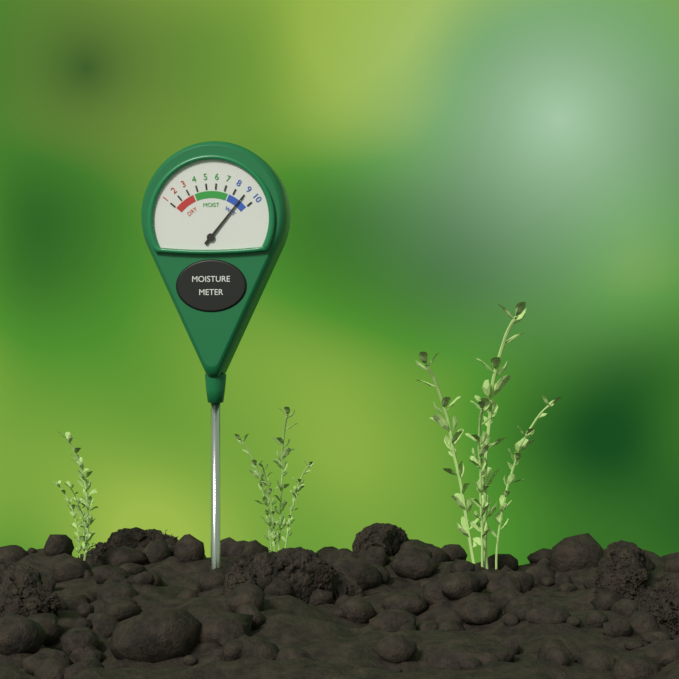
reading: 9 (no unit)
